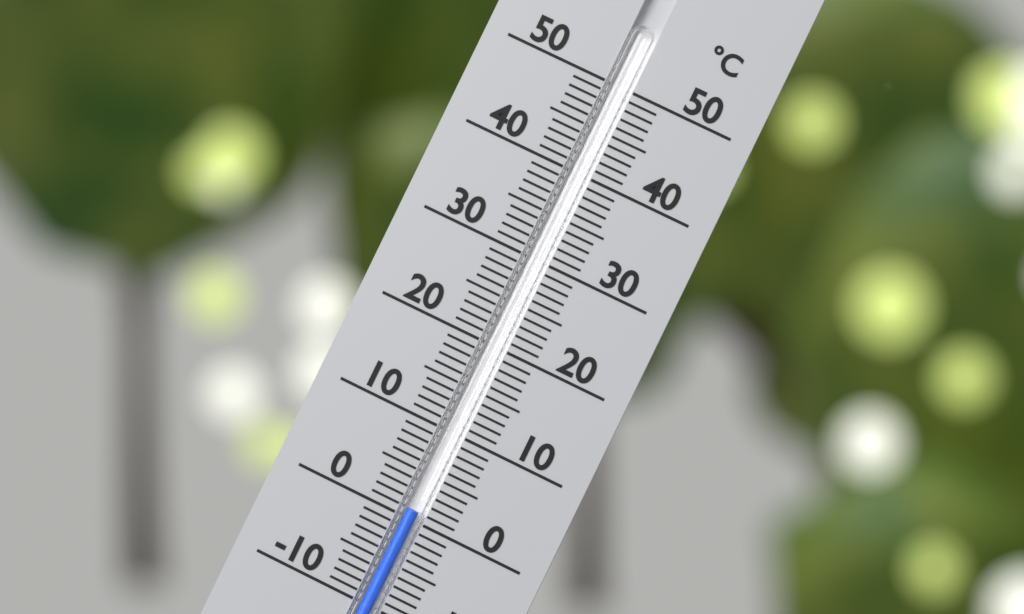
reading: 1 °C
